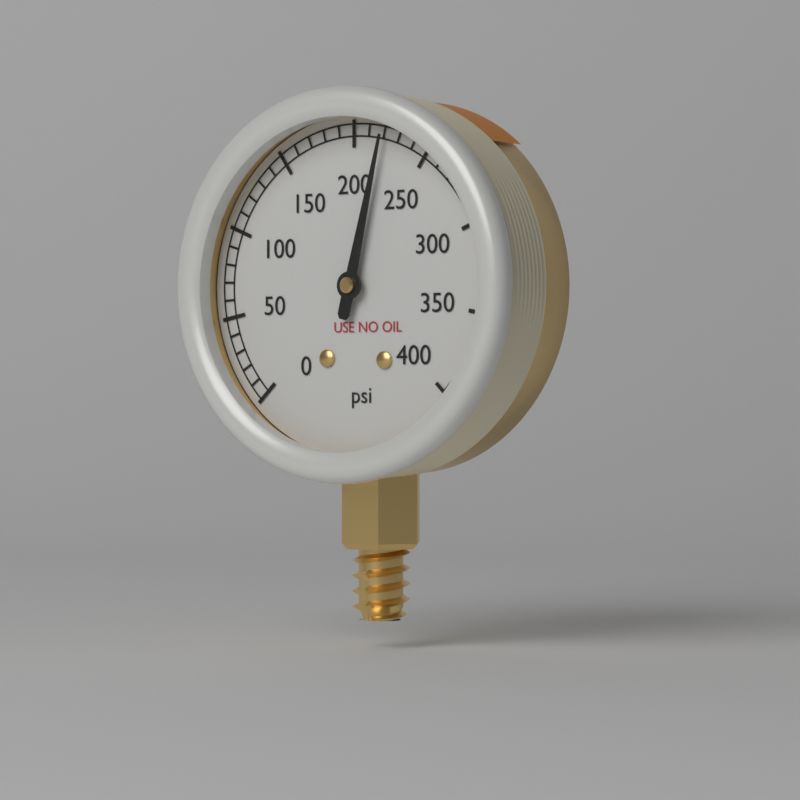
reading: 220 psi
